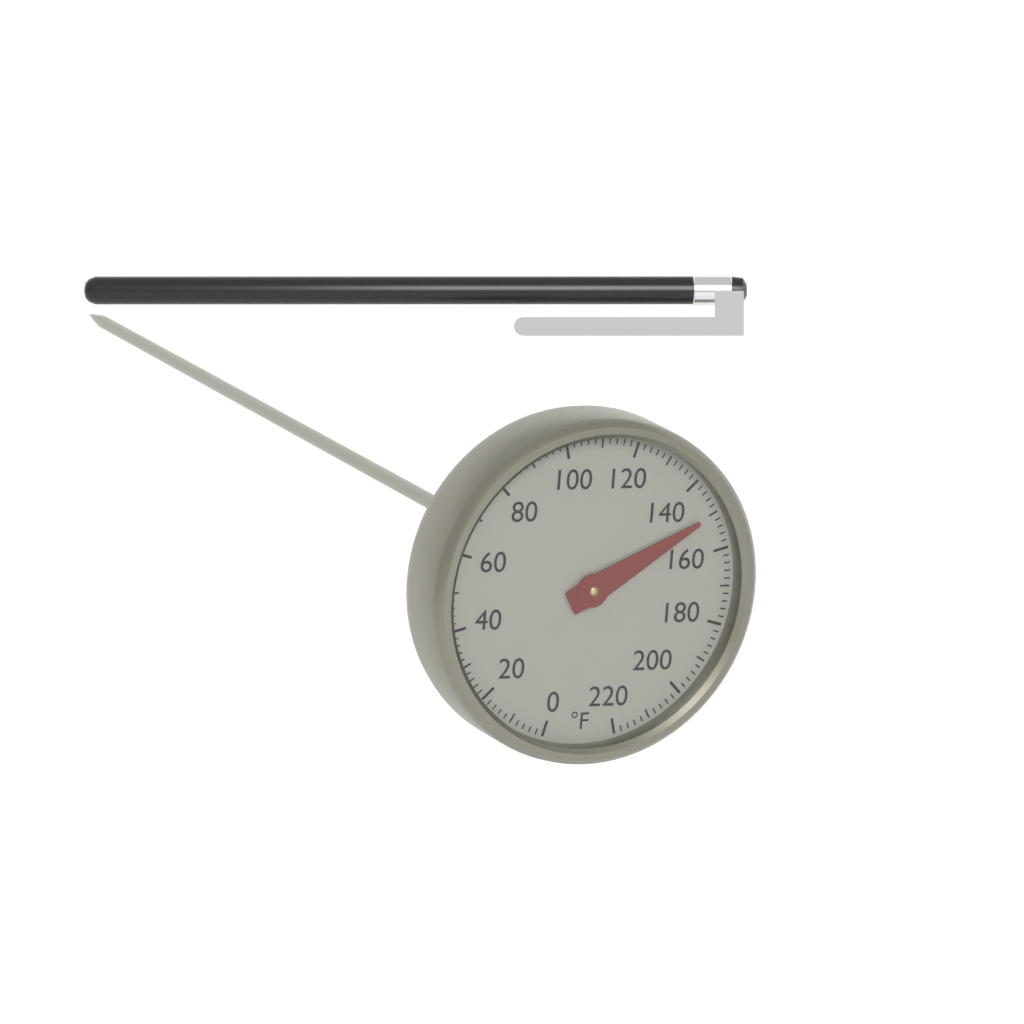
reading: 150 °F
